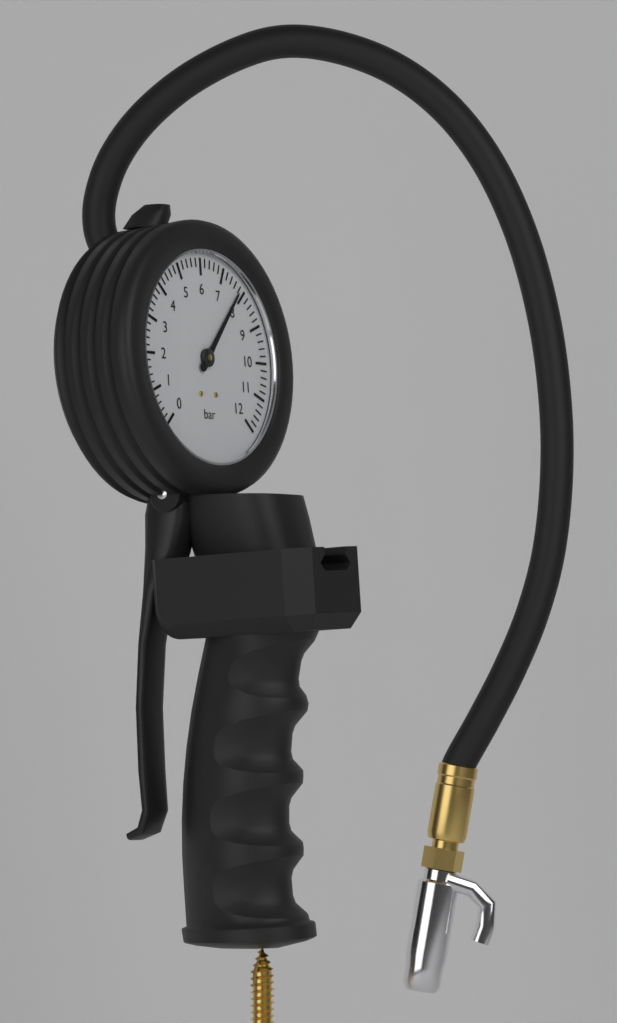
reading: 7.8 bar
